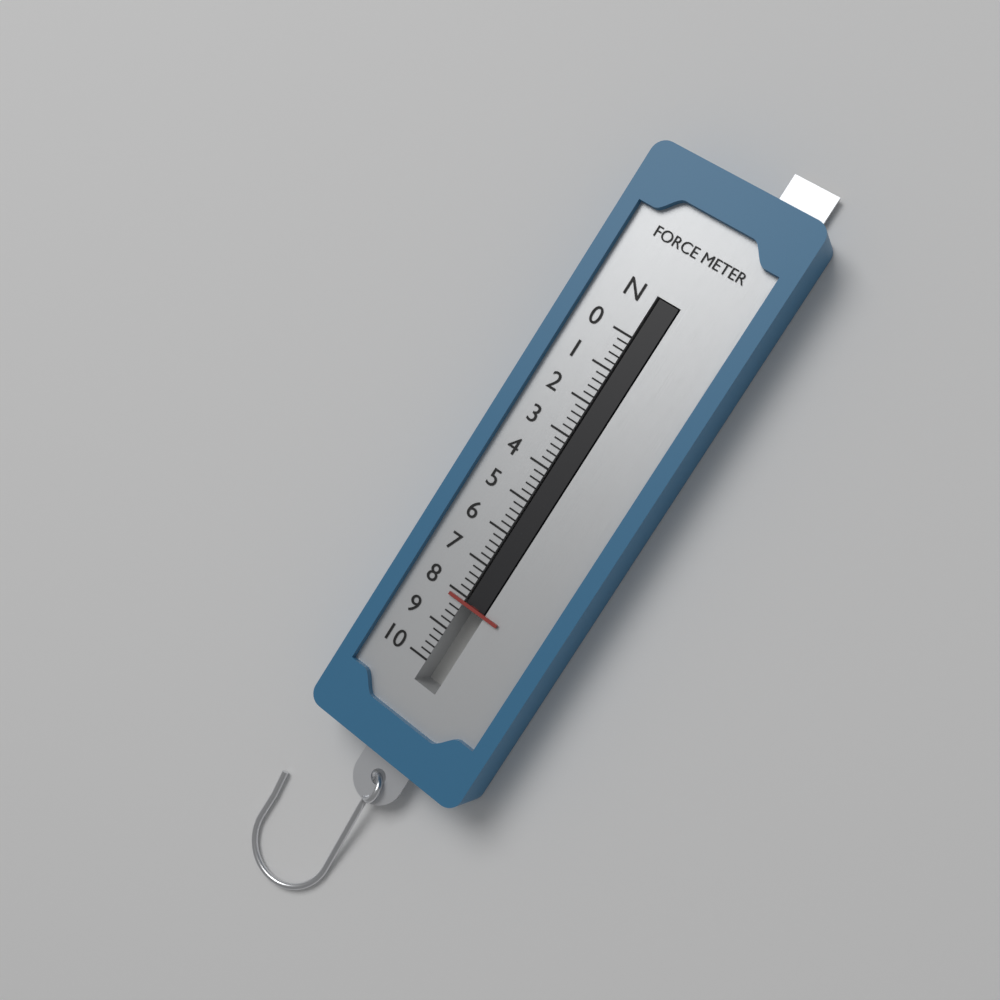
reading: 8.2 N
